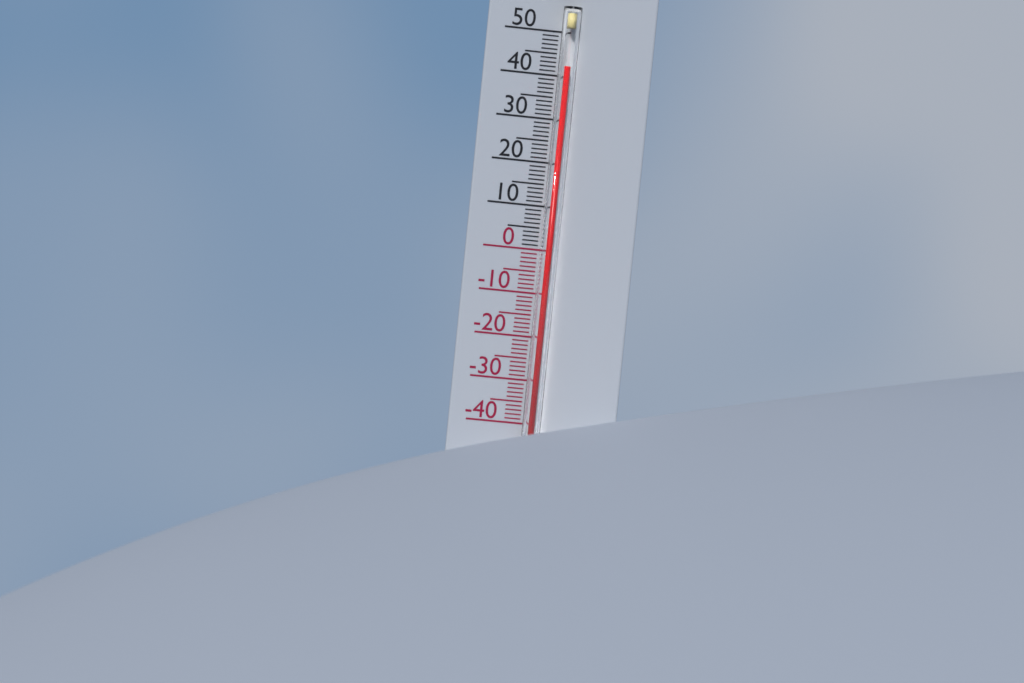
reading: 42 °C
